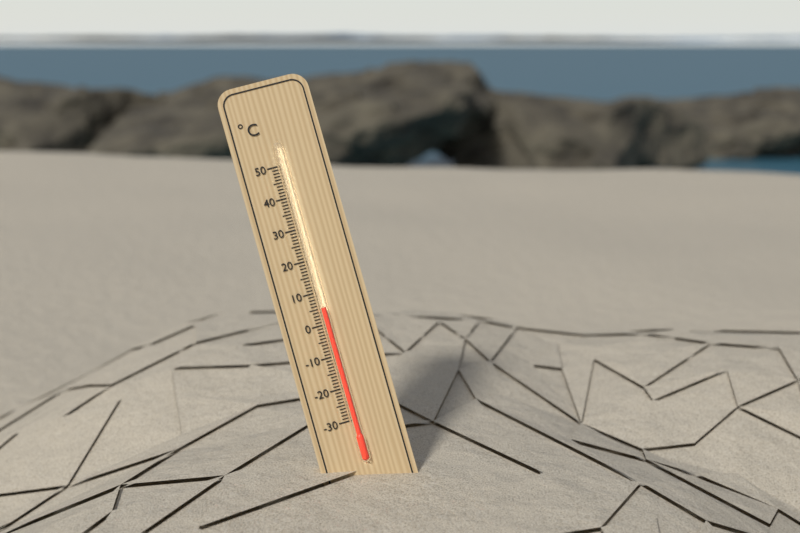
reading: 5 °C
